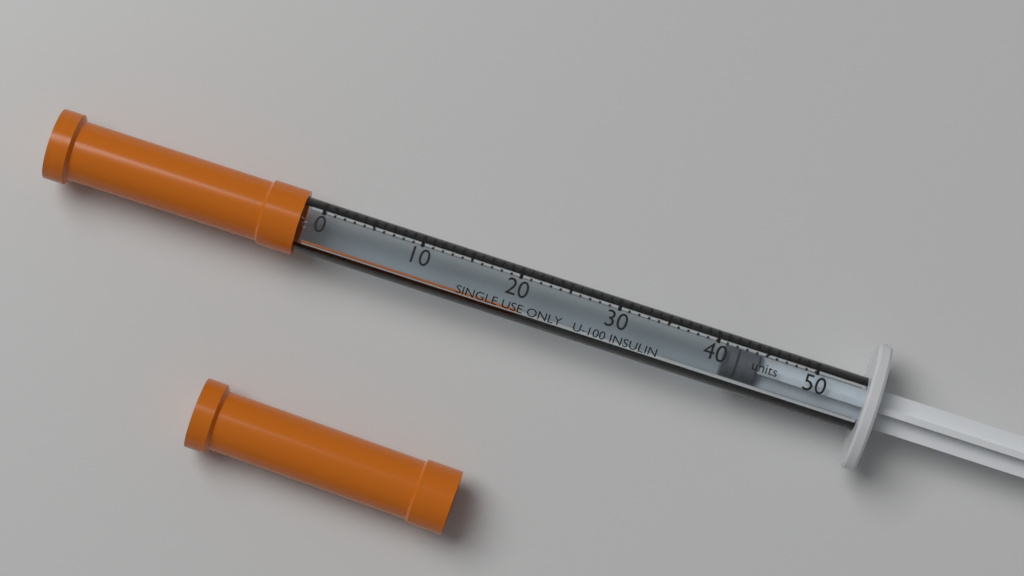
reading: 41 units
